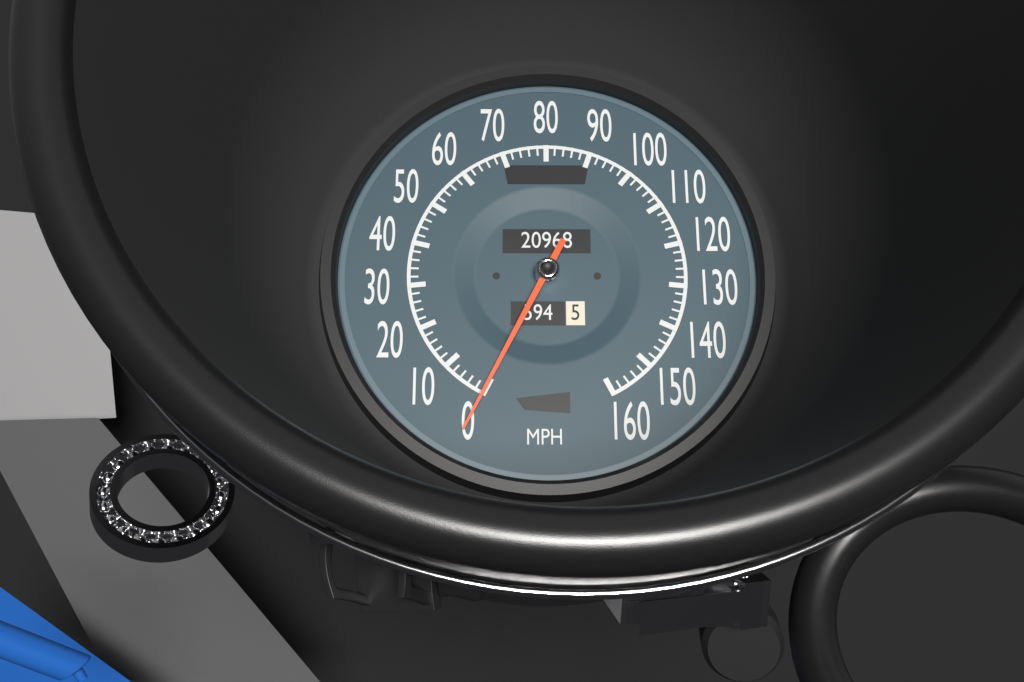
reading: 0 mph
